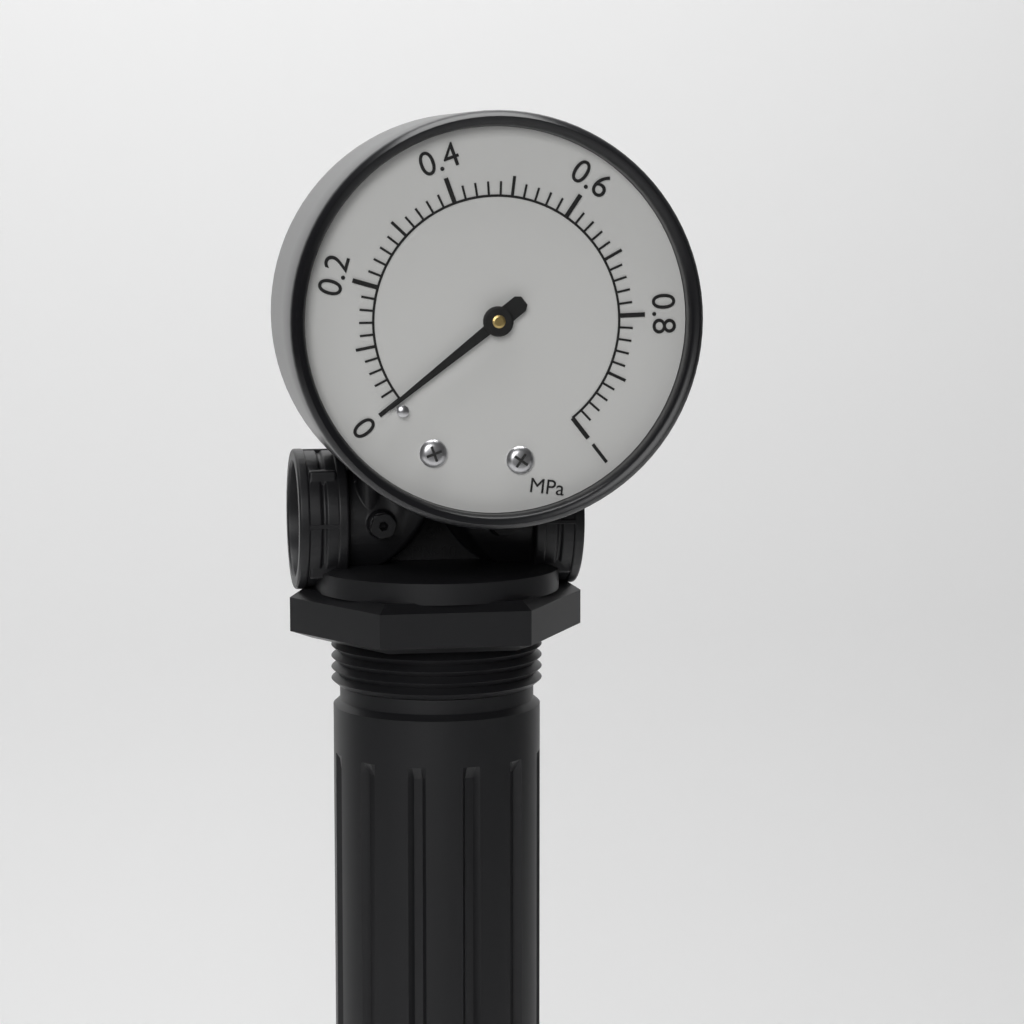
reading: 0.00 MPa
